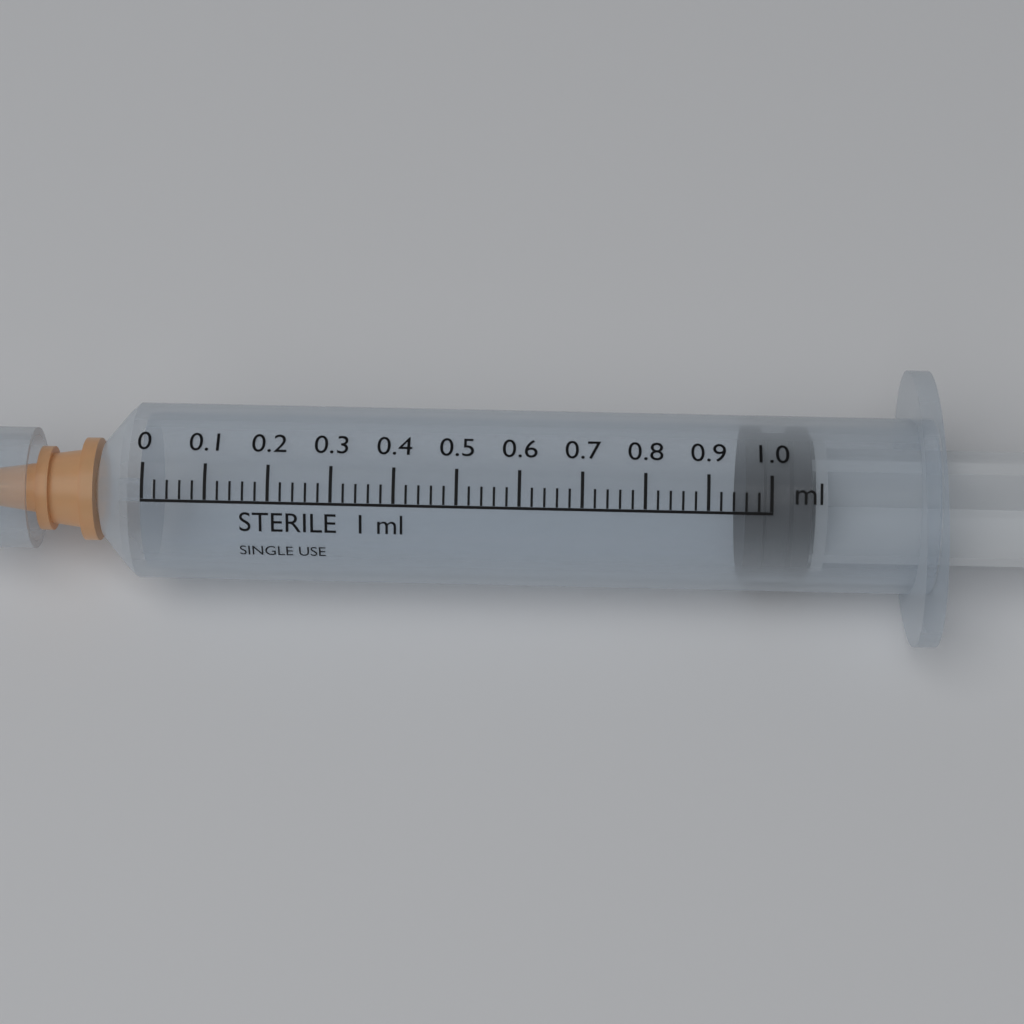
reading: 0.96 ml
